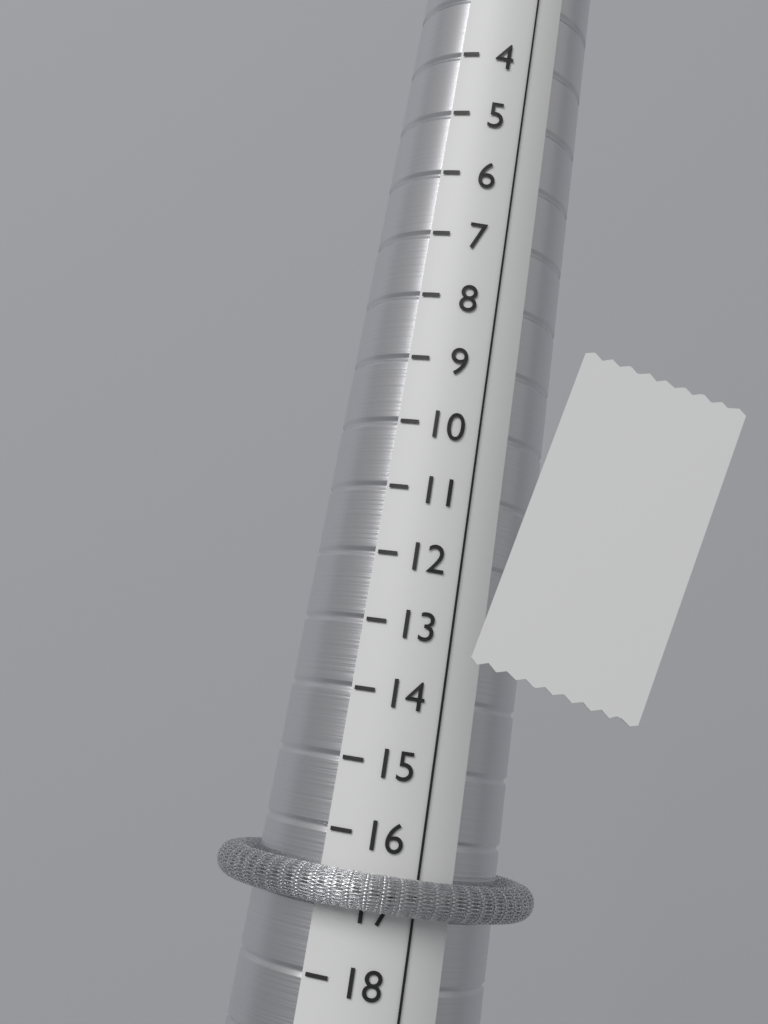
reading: 17 (no unit)
